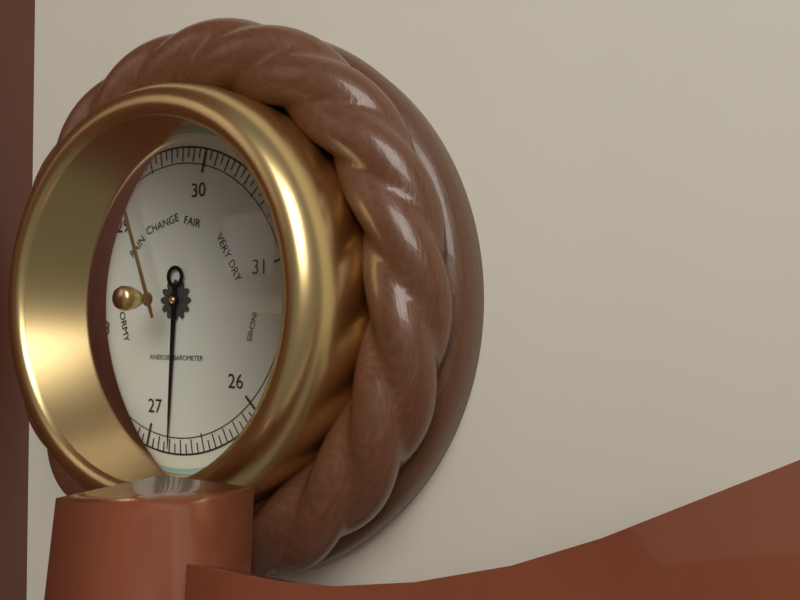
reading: 26.80 inHg
